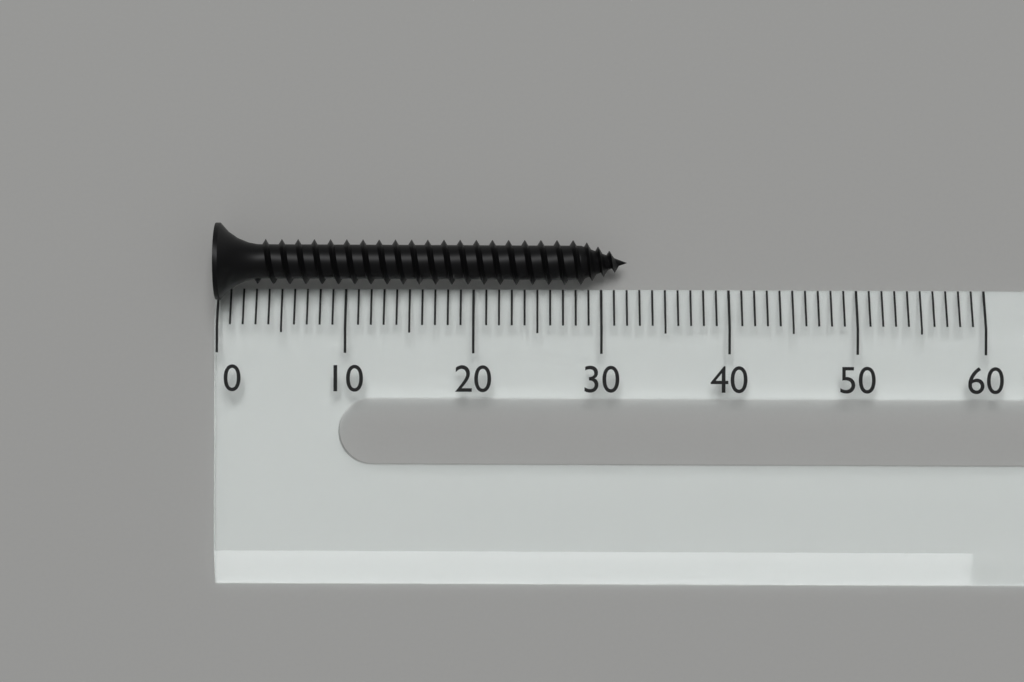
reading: 32 (no unit)
